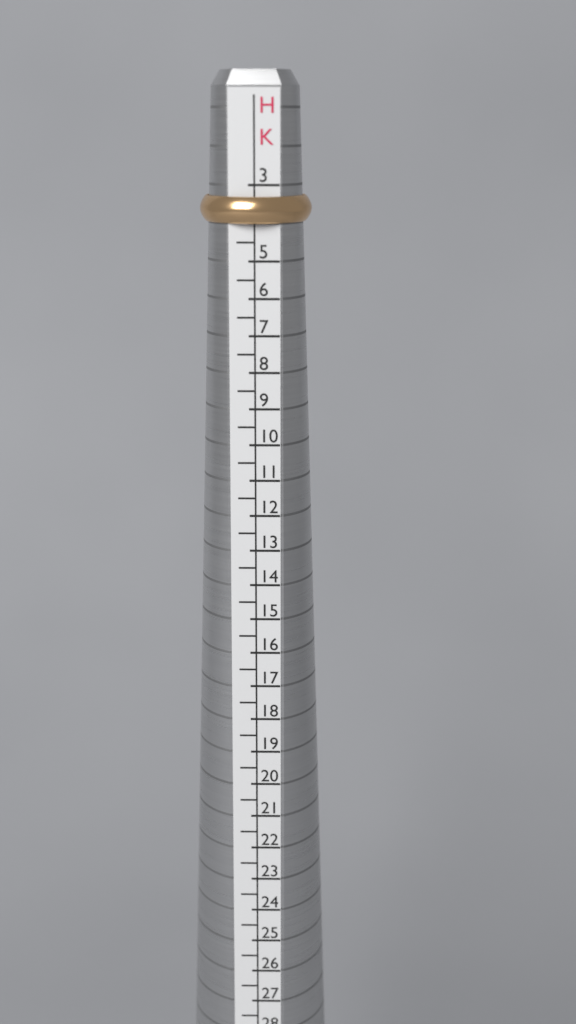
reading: 4.0 HK
